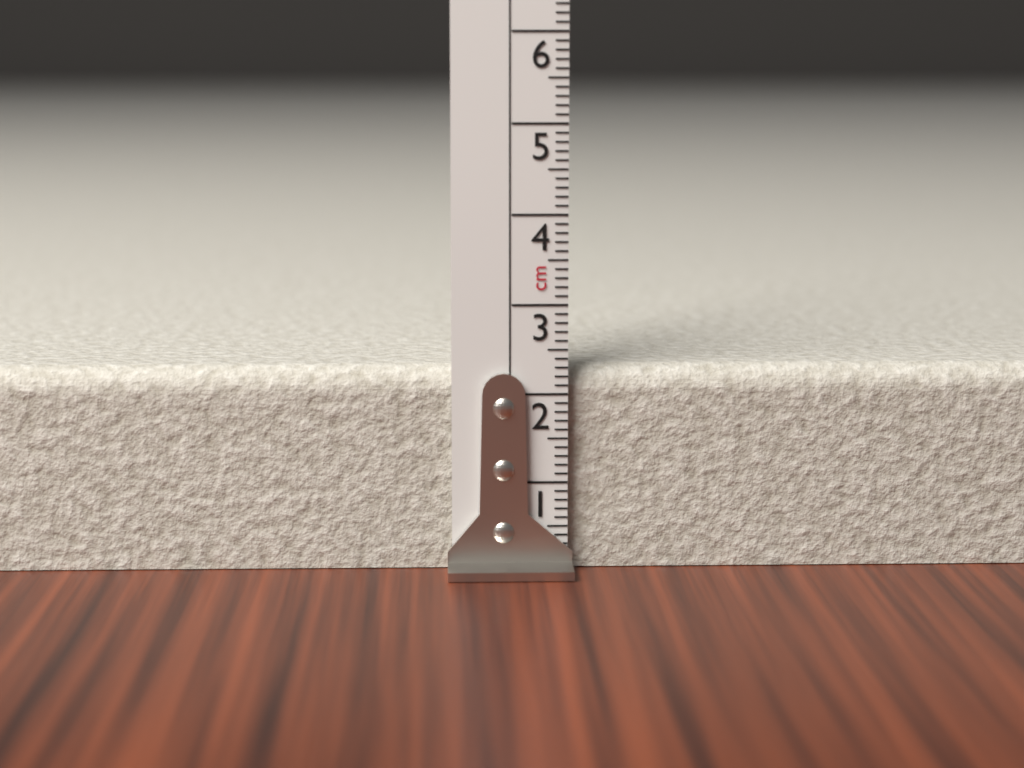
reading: 2.3 cm
